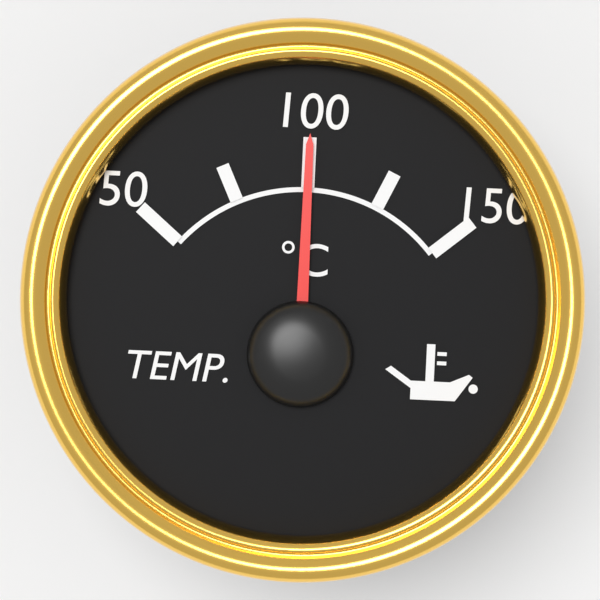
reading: 100 °C
